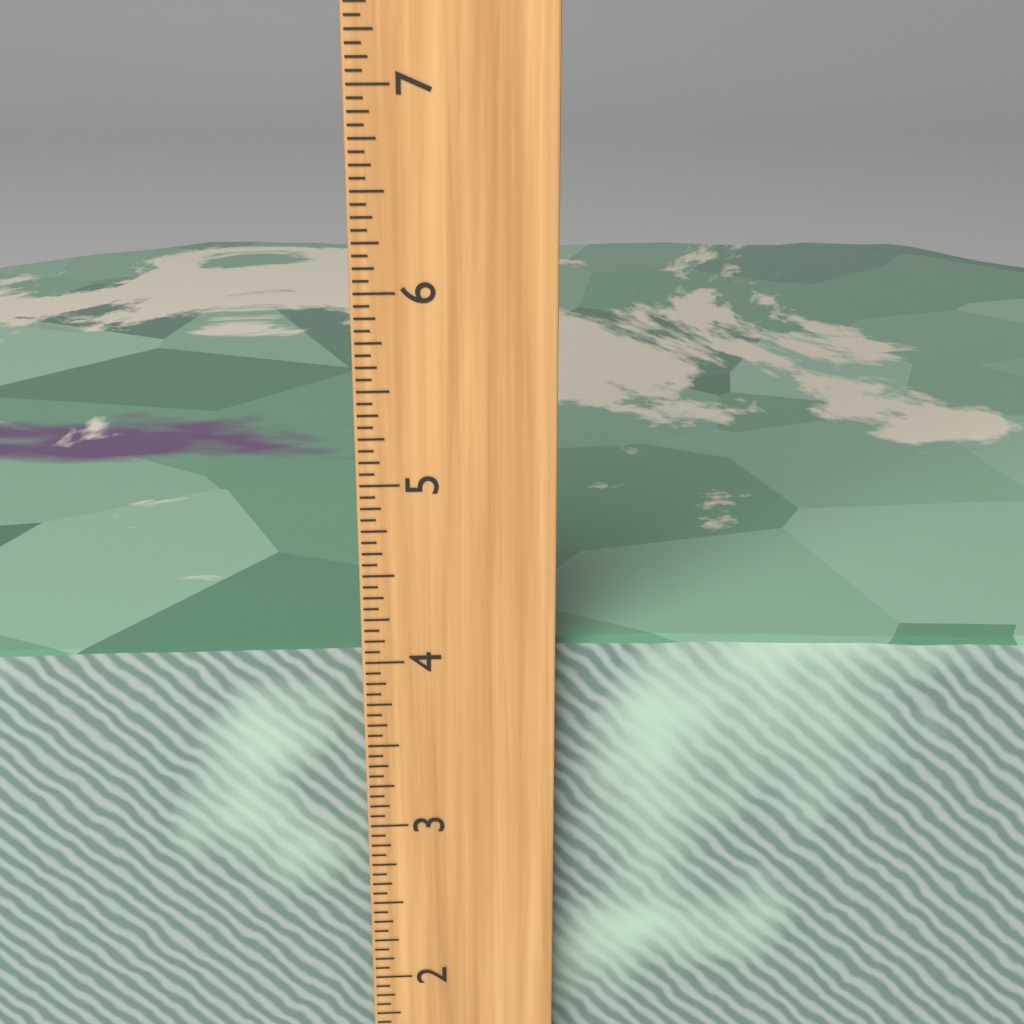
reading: 4.0000 inch
